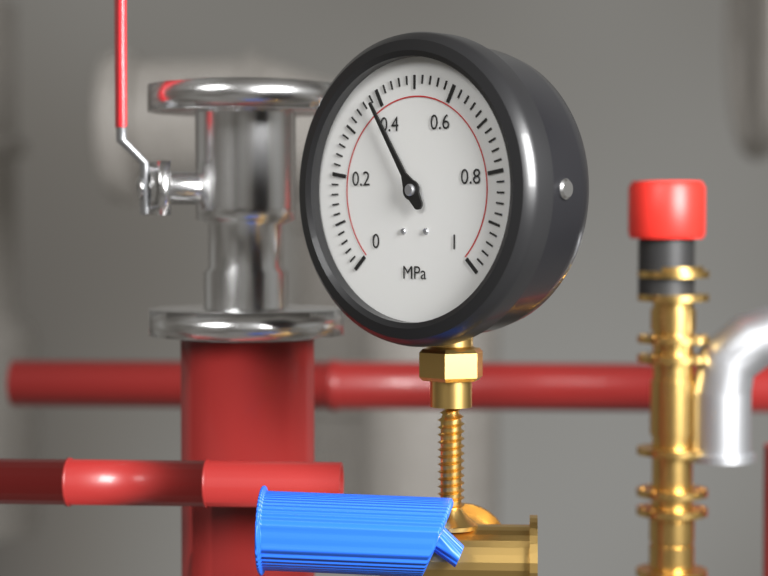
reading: 0.38 MPa
